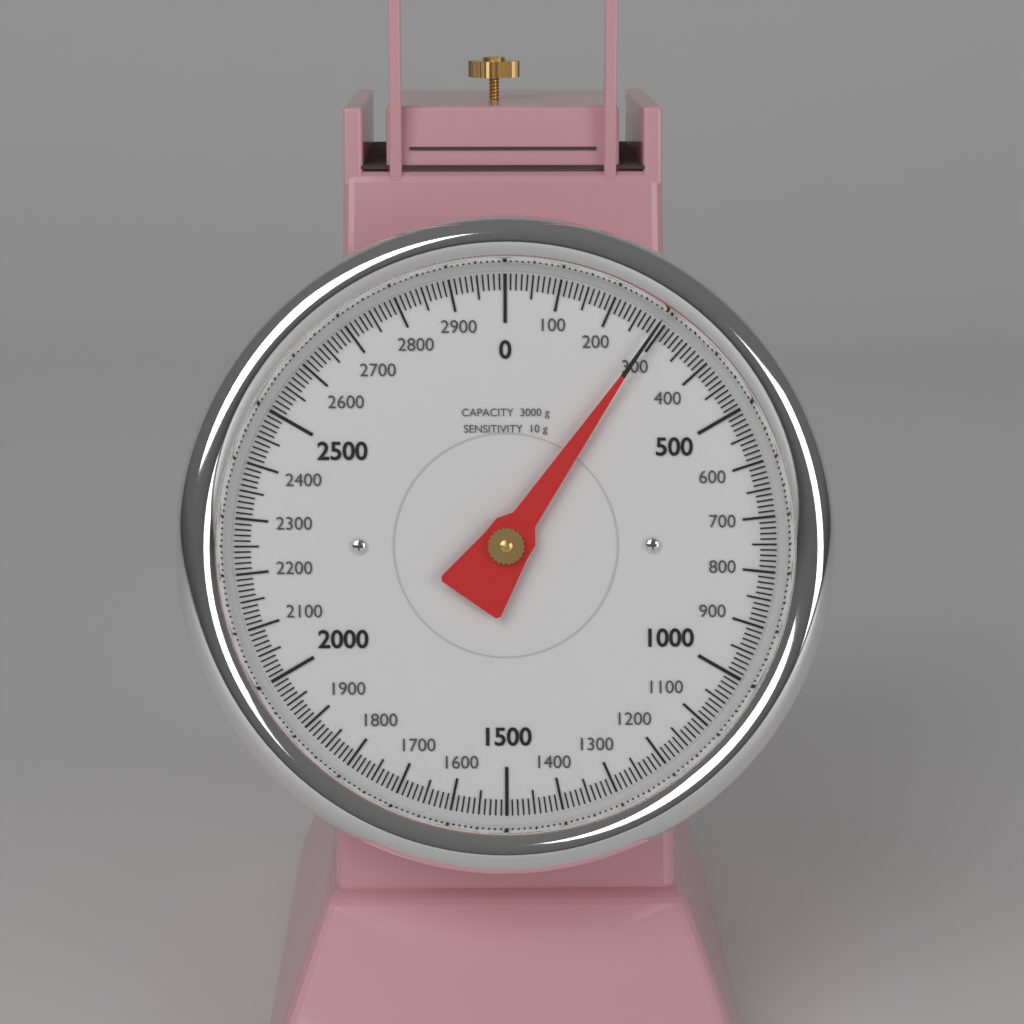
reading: 290 g
